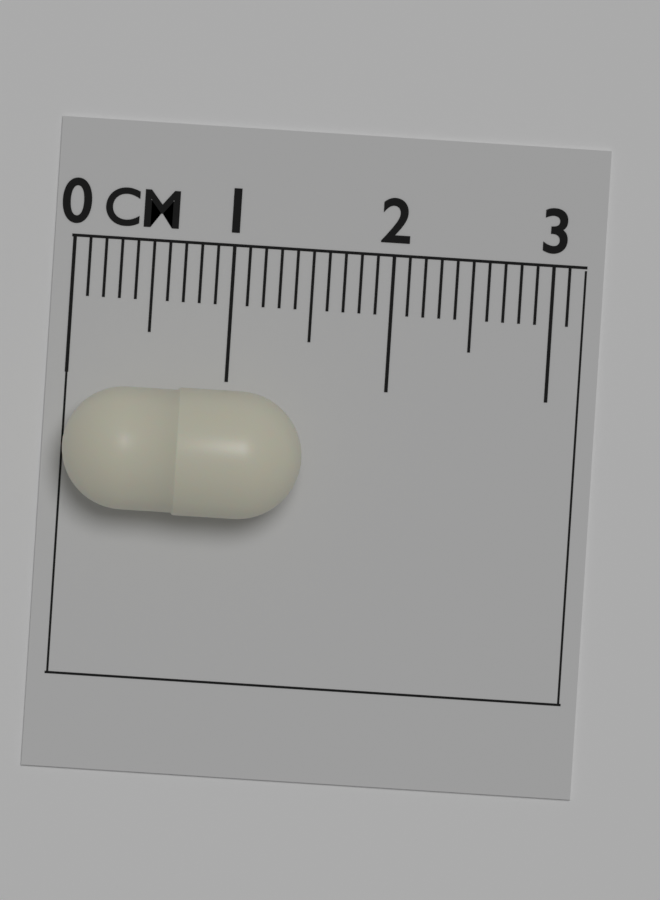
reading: 1.5 cm
